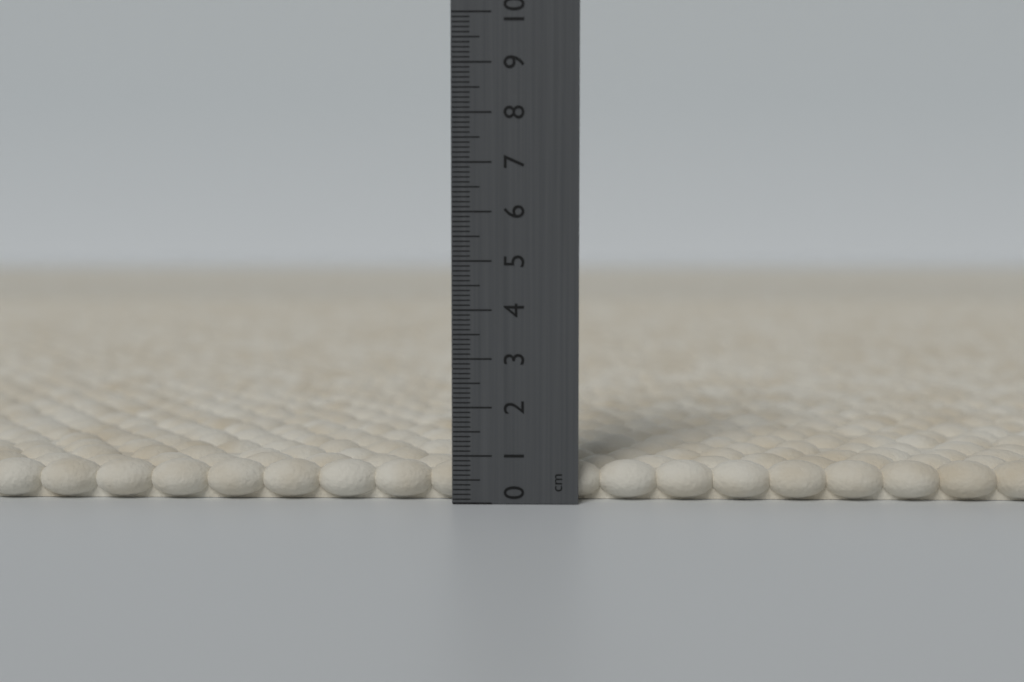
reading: 0.8 cm
